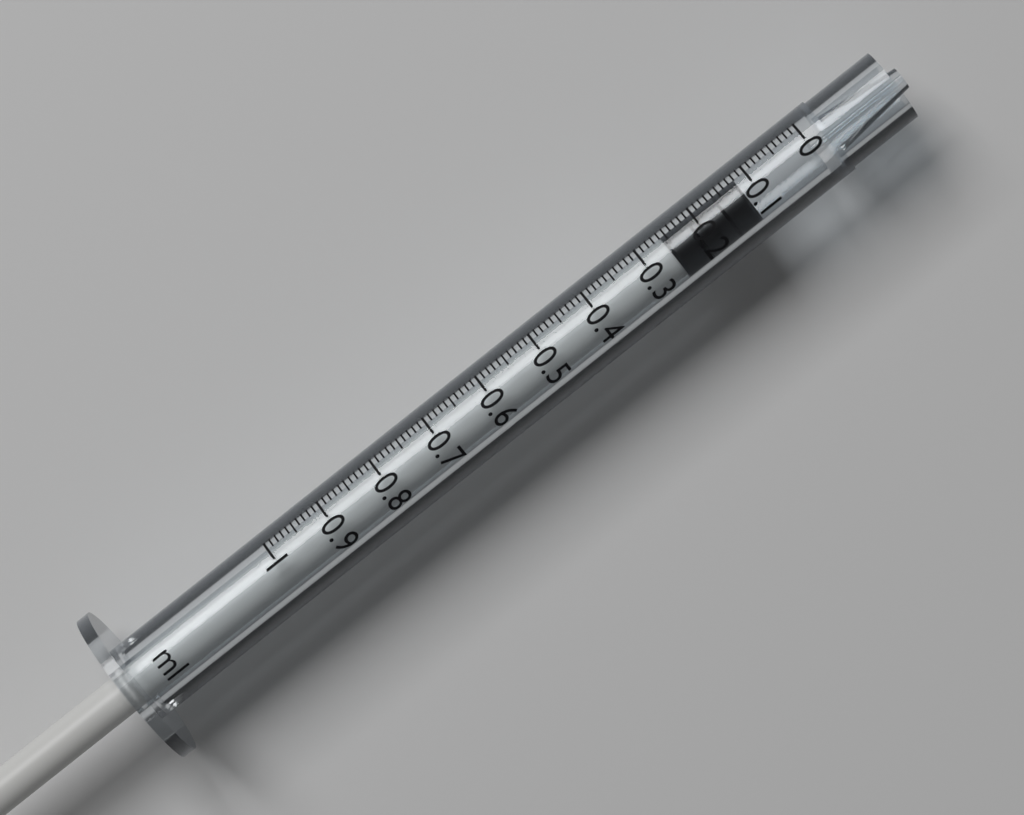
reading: 0.12 ml
